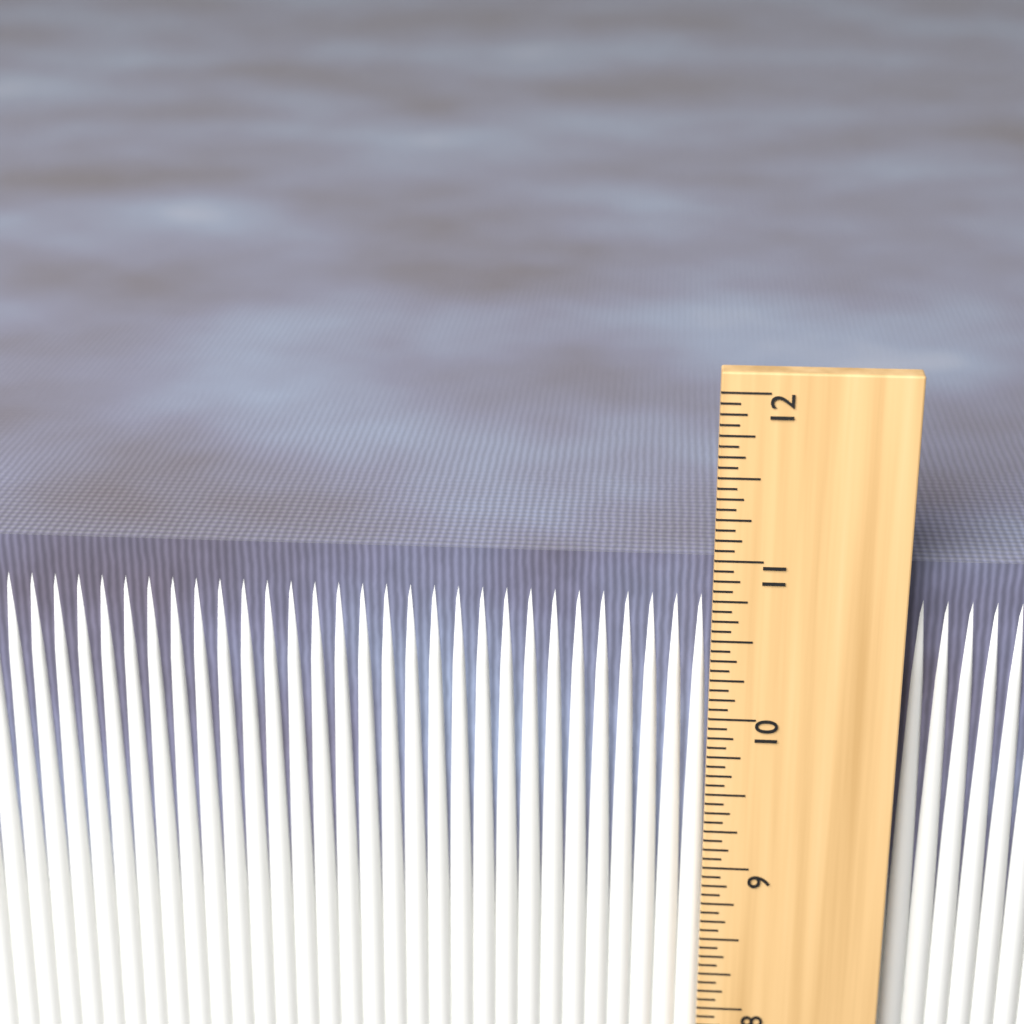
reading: 10.9375 in
